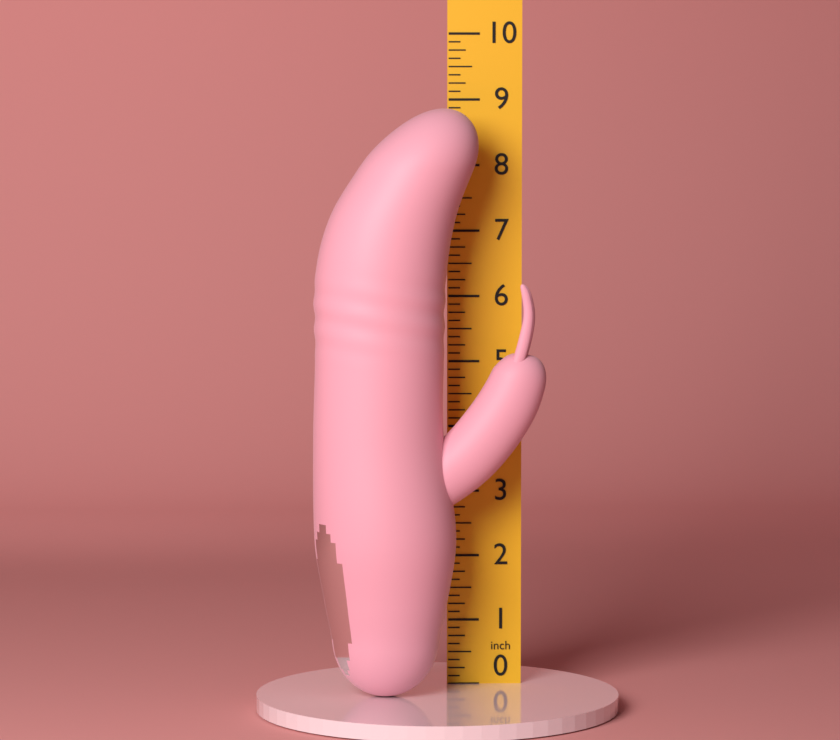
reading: 8.875 in
